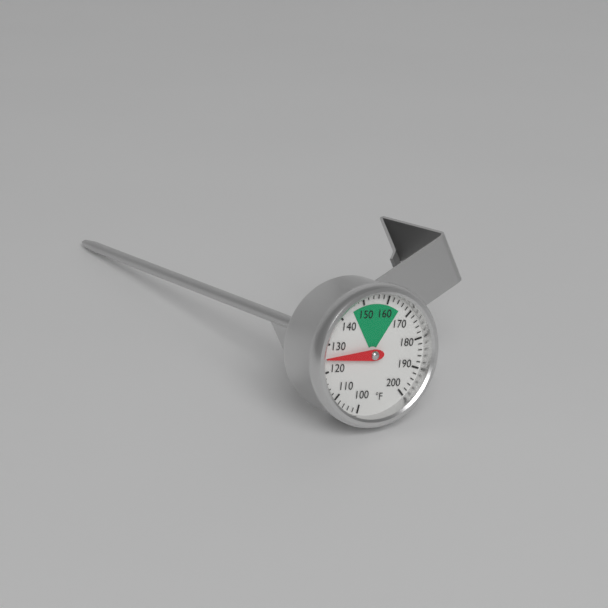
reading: 125 °F
